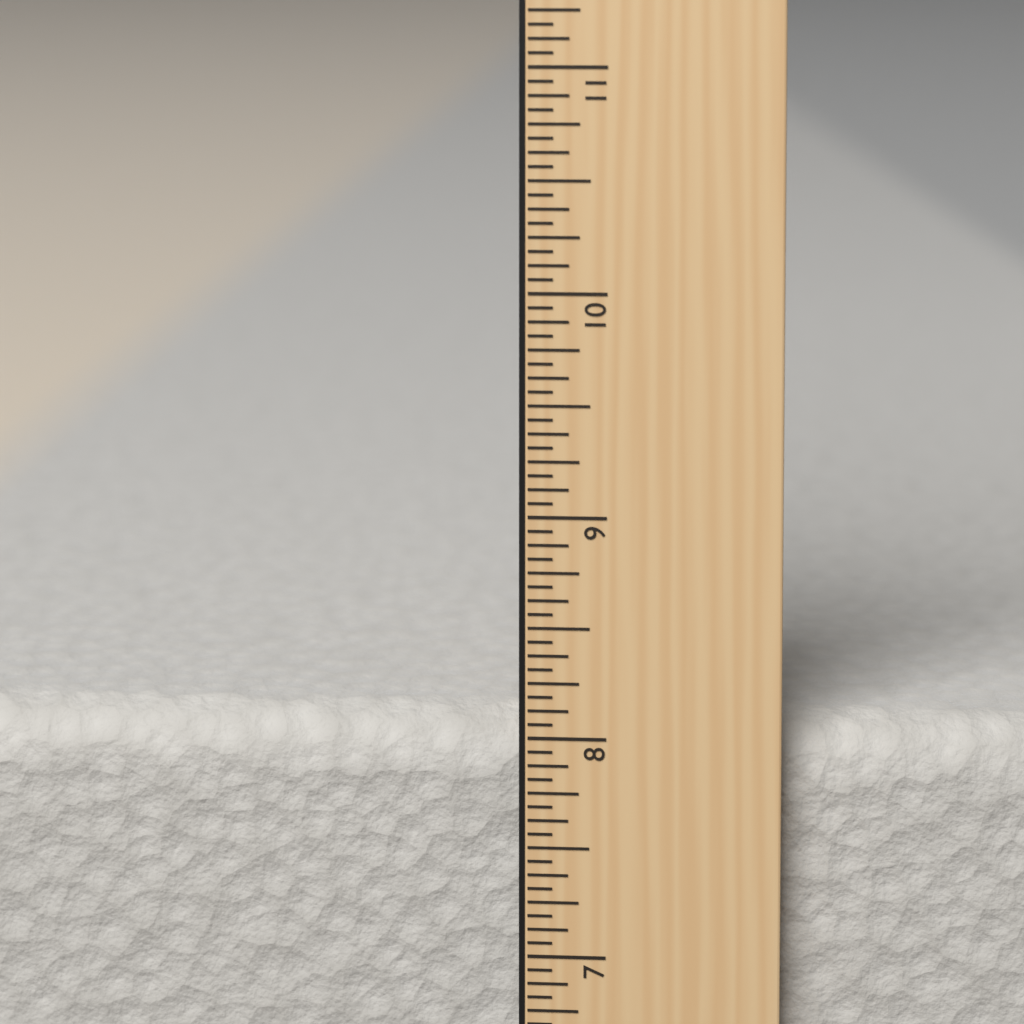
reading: 8.0625 in
